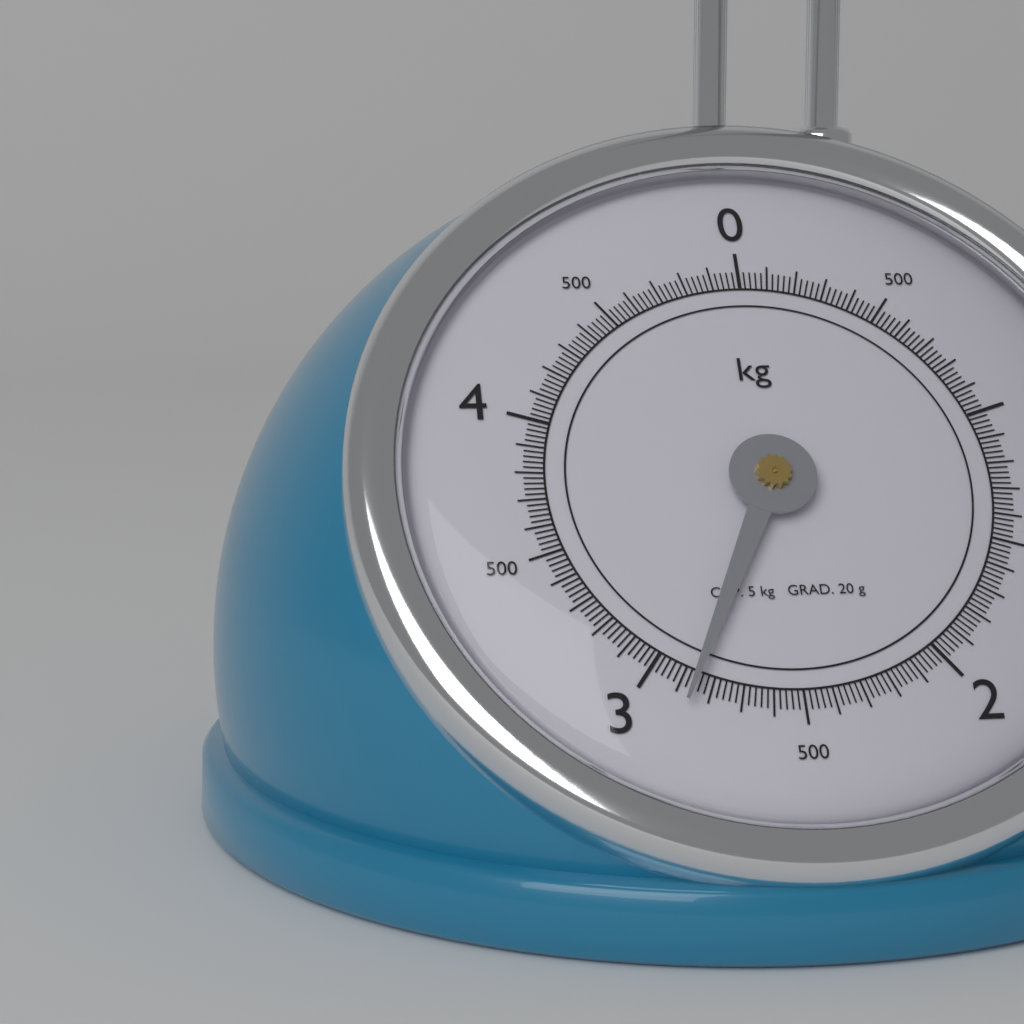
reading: 2.86 kg
